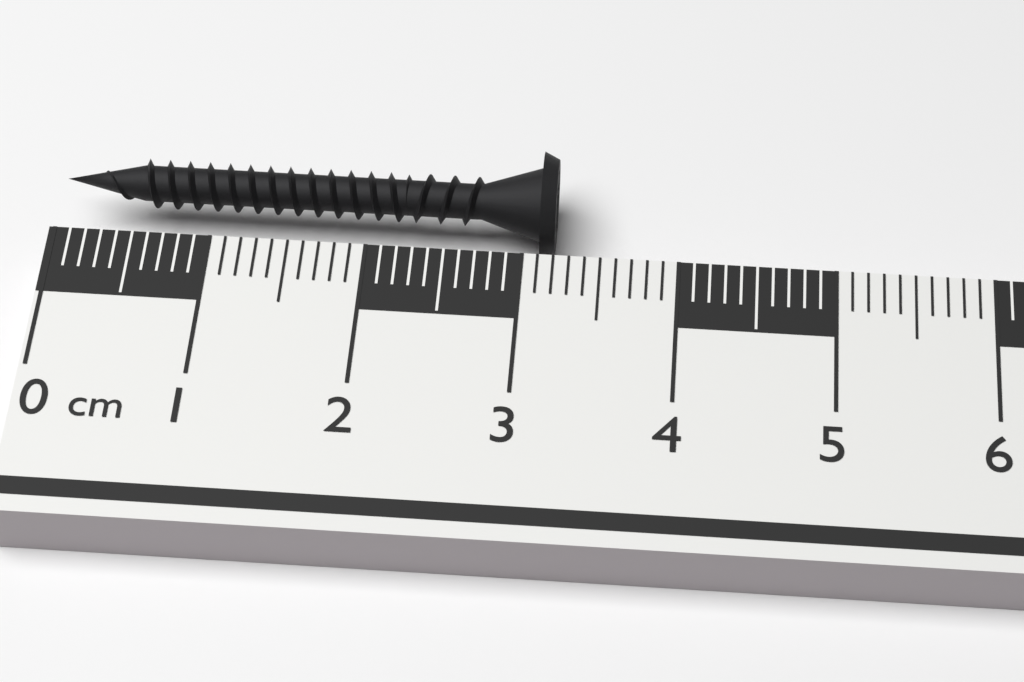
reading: 3.2 cm
